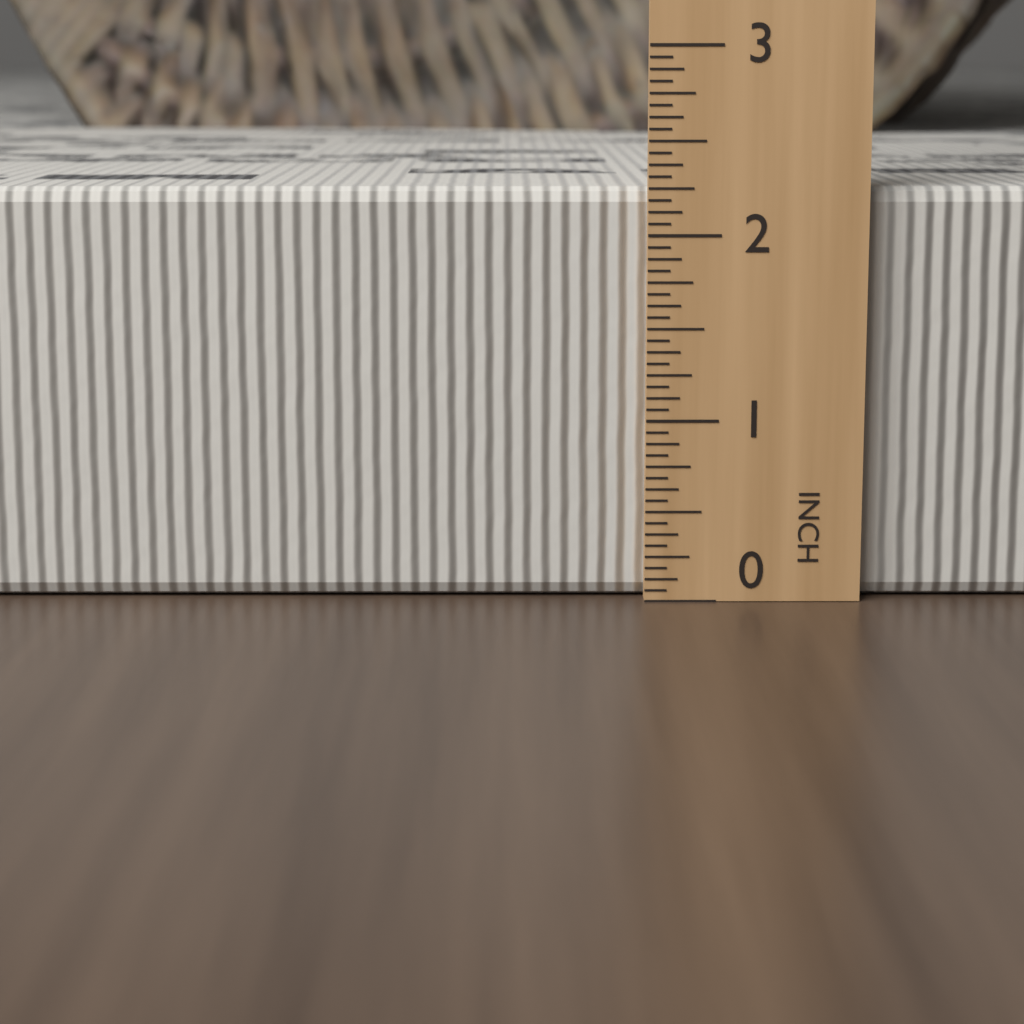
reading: 2.2500 in
